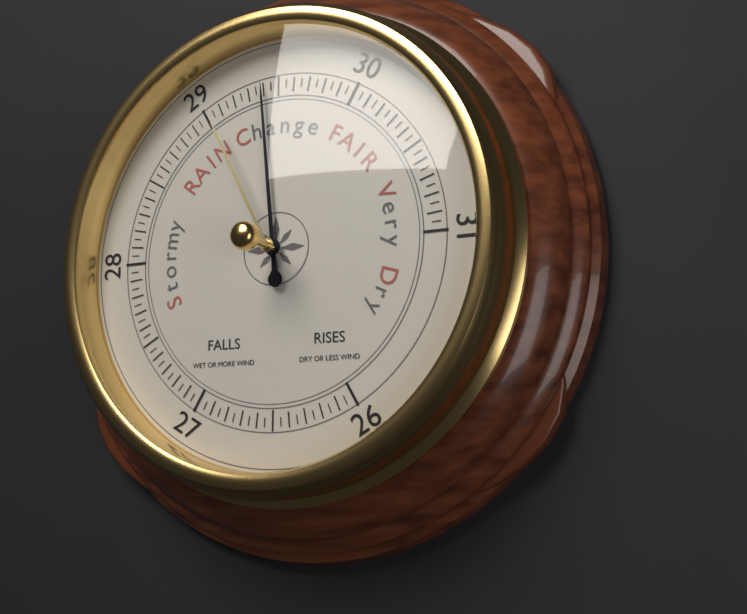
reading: 29.40 (no unit)
